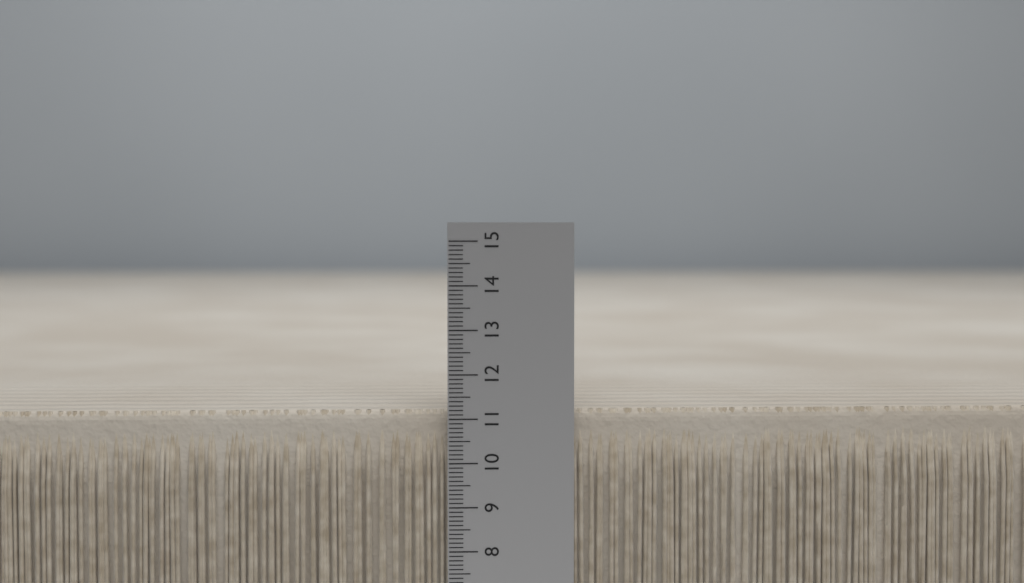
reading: 11.2 (no unit)
